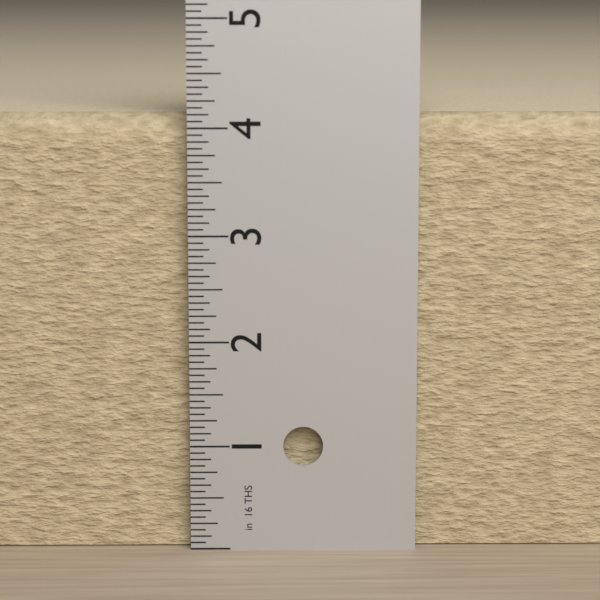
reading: 4.1250 in
